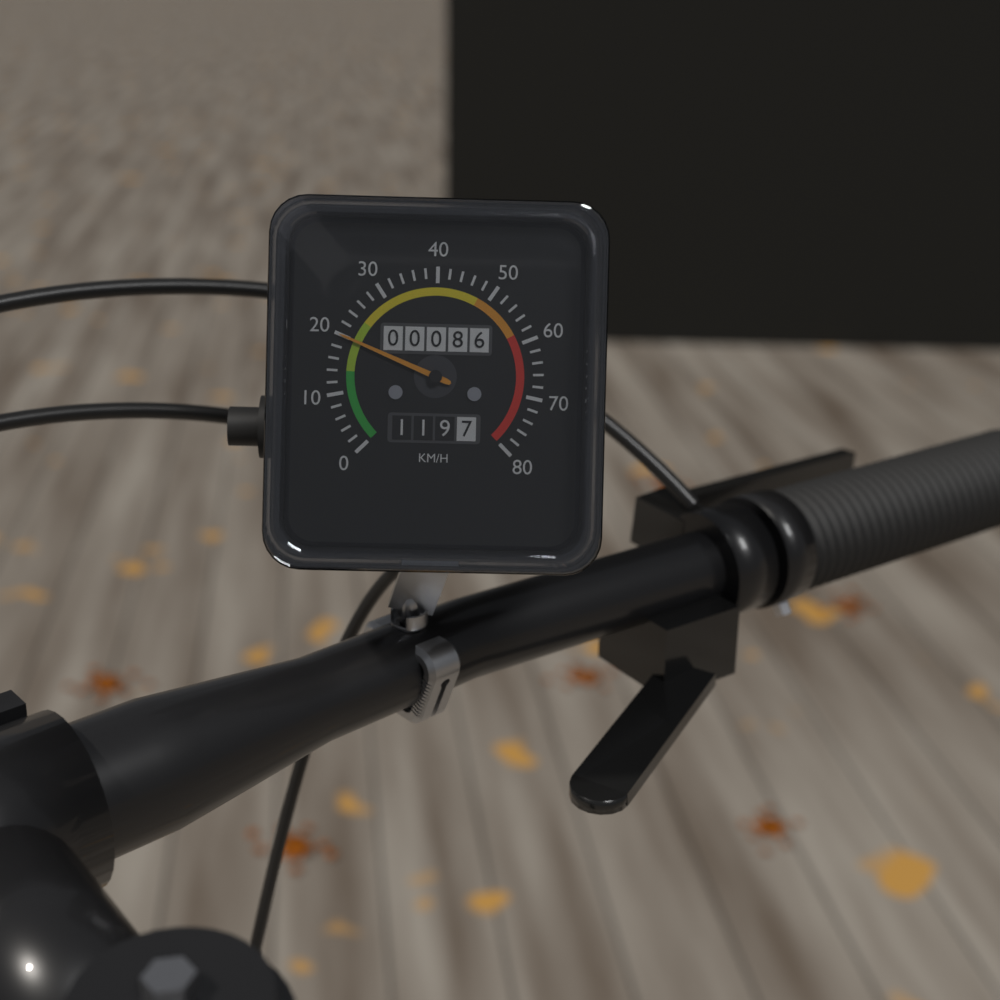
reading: 20 km/h
